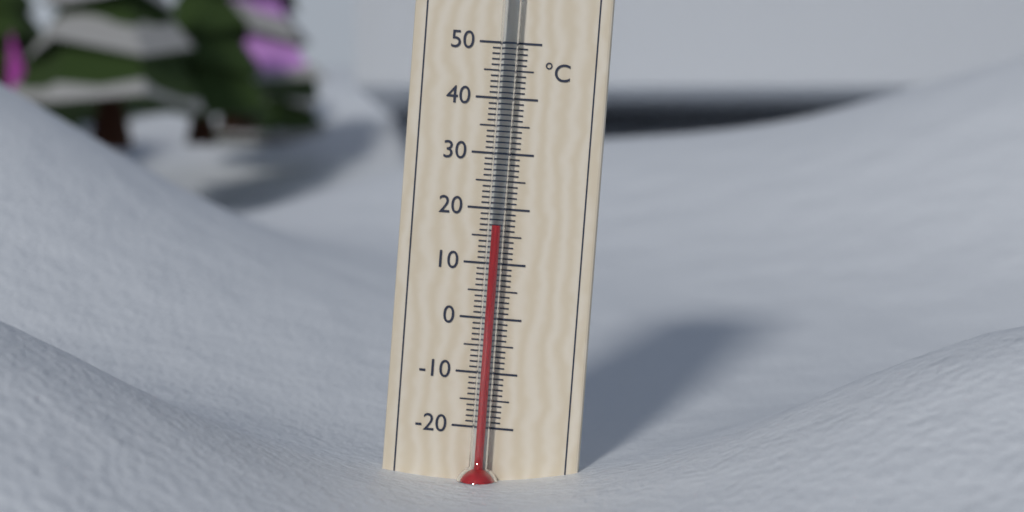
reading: 17 °C
